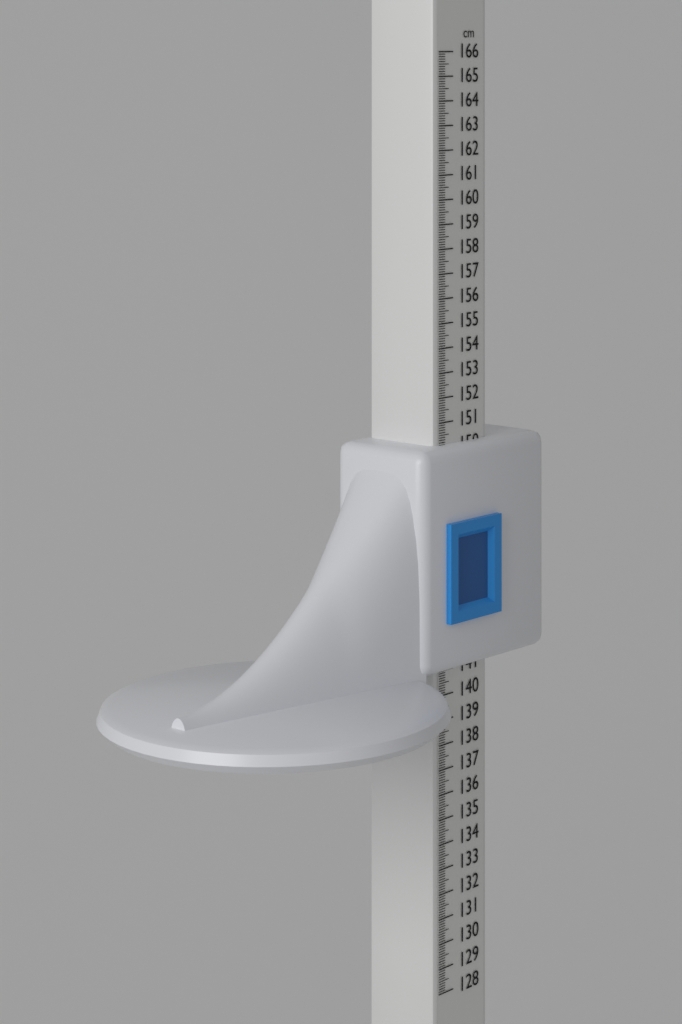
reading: 150.1 cm
